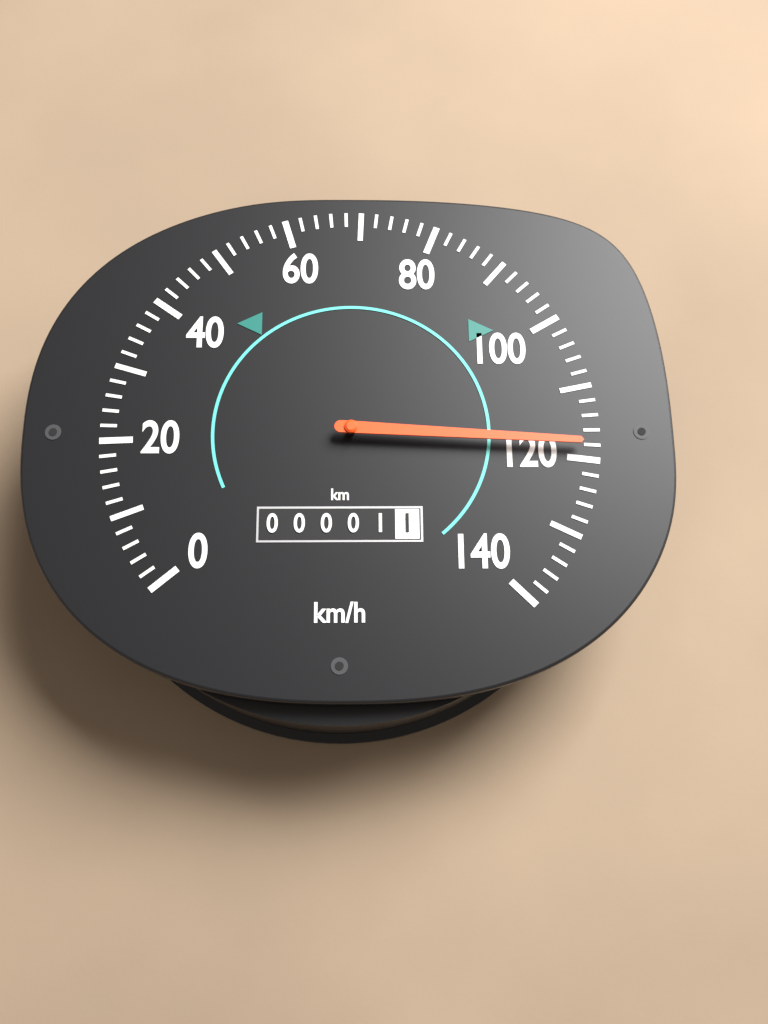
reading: 118 km/h
